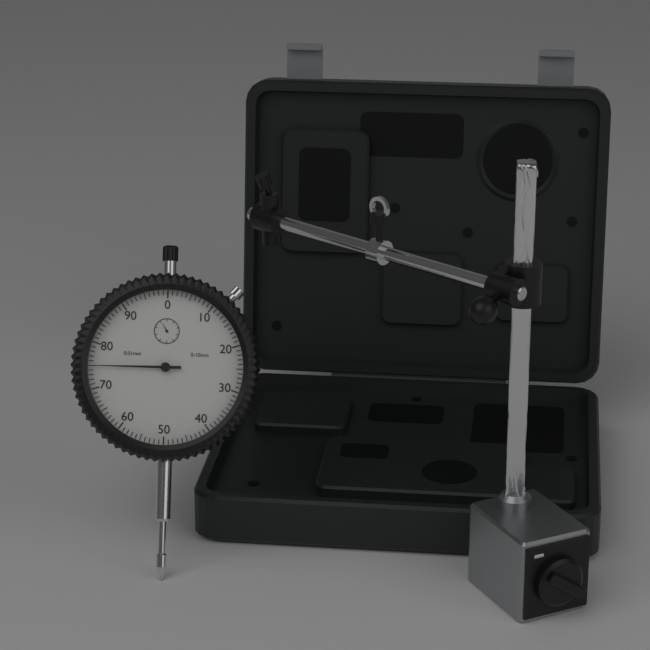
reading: 0.75 mm
